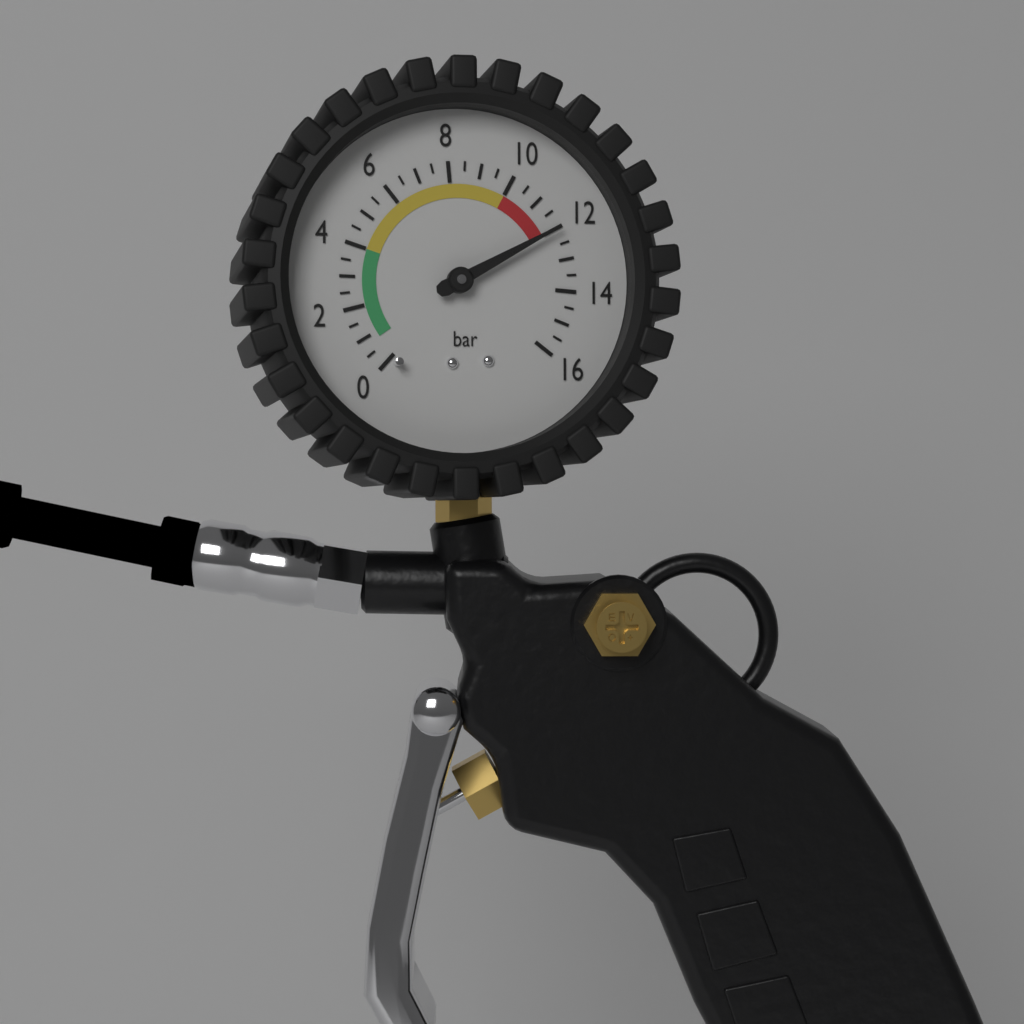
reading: 12.0 bar
